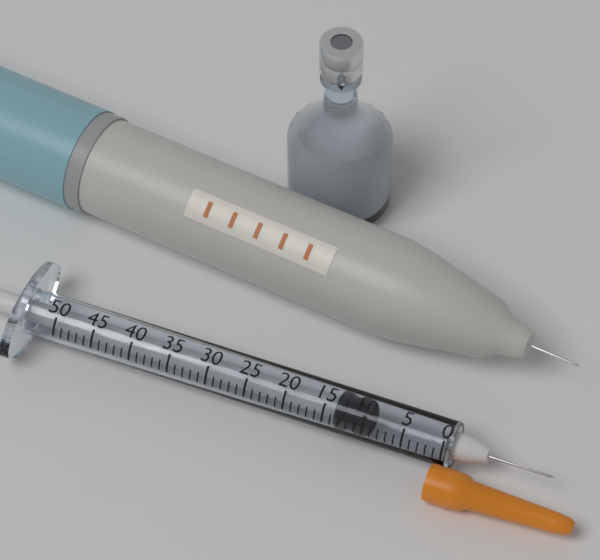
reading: 10 (no unit)
